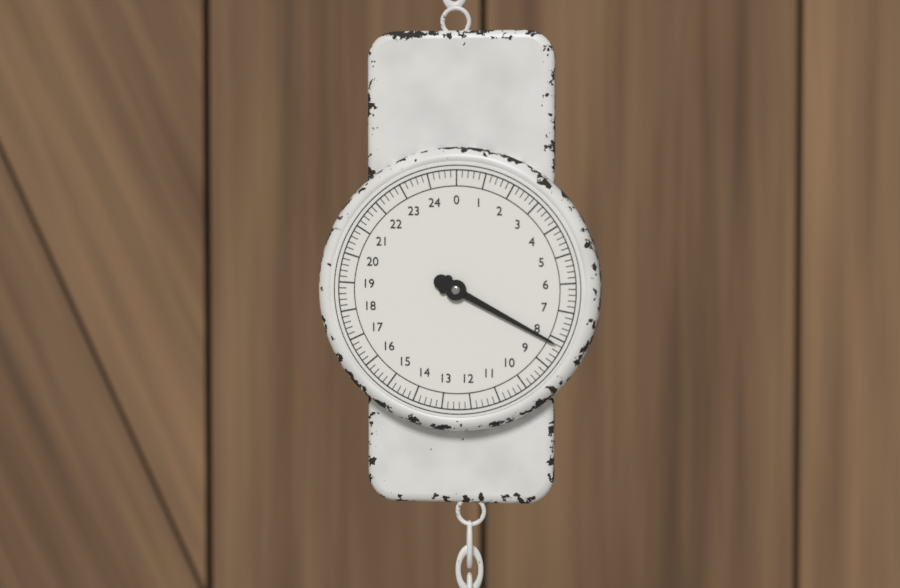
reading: 8.2 (no unit)
